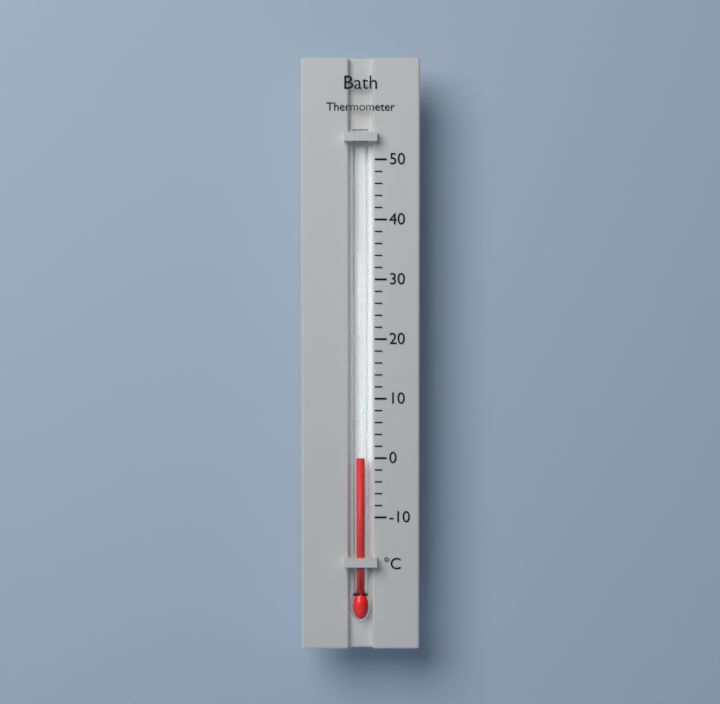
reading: 0 °C
